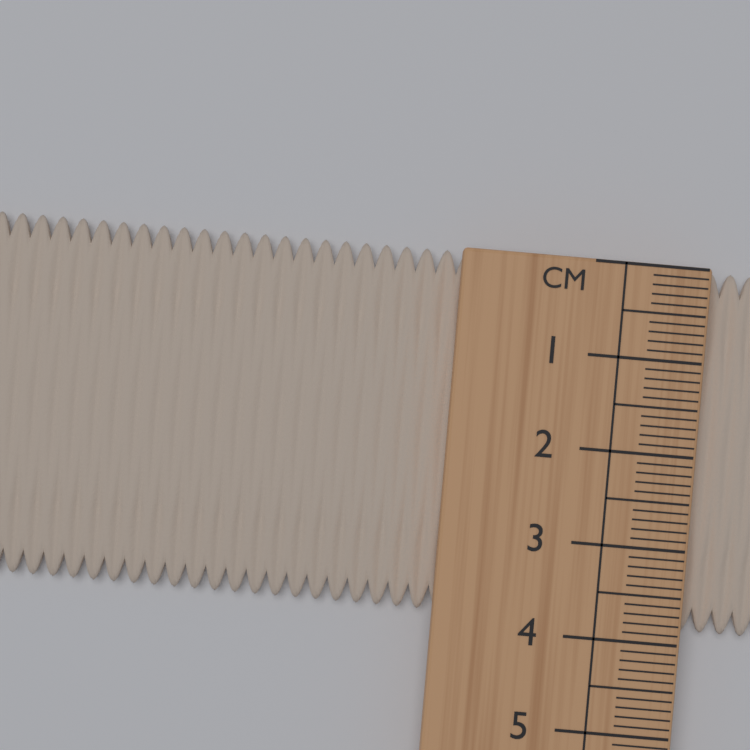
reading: 3.9 cm
